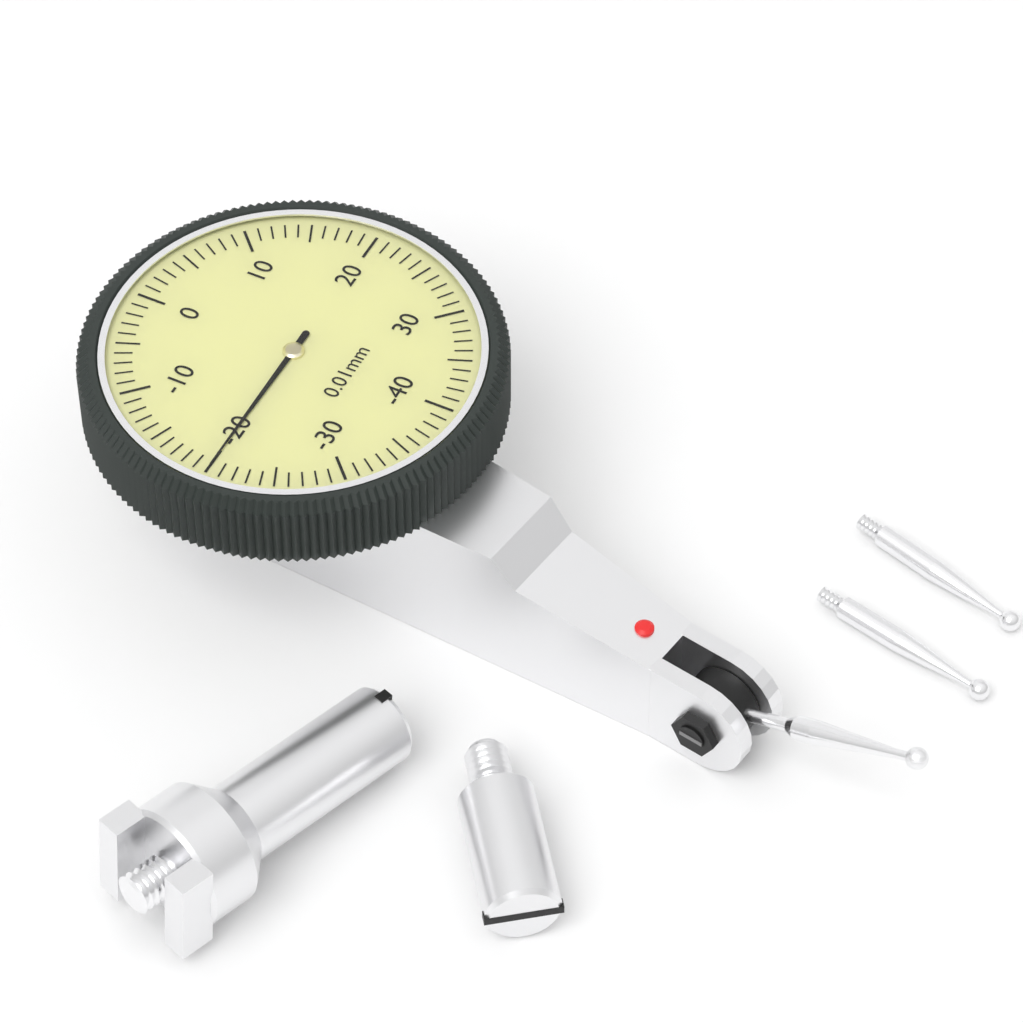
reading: -20 0.01mm
